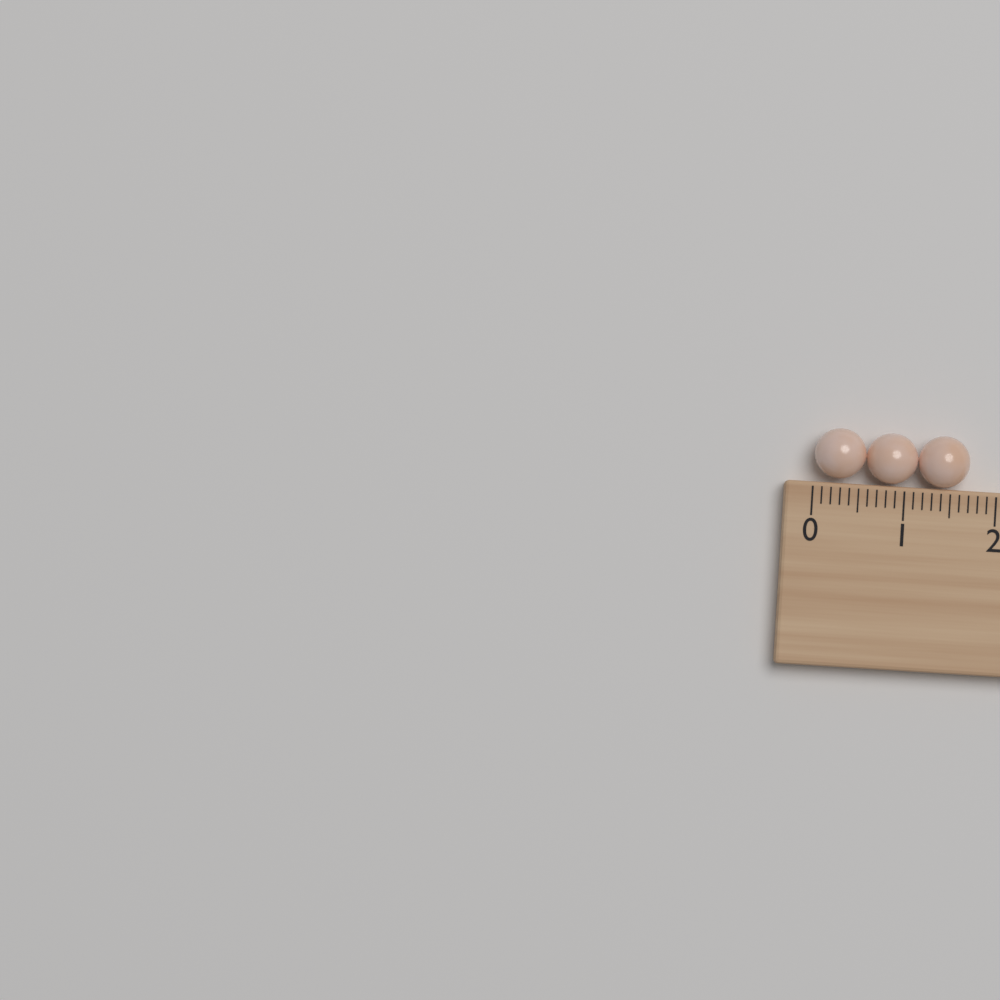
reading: 1.7 cm
